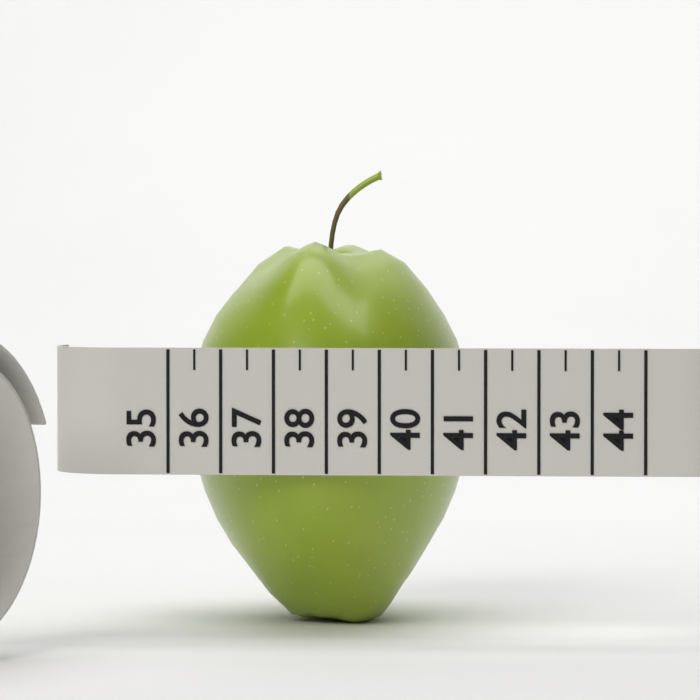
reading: 40.5 (no unit)
